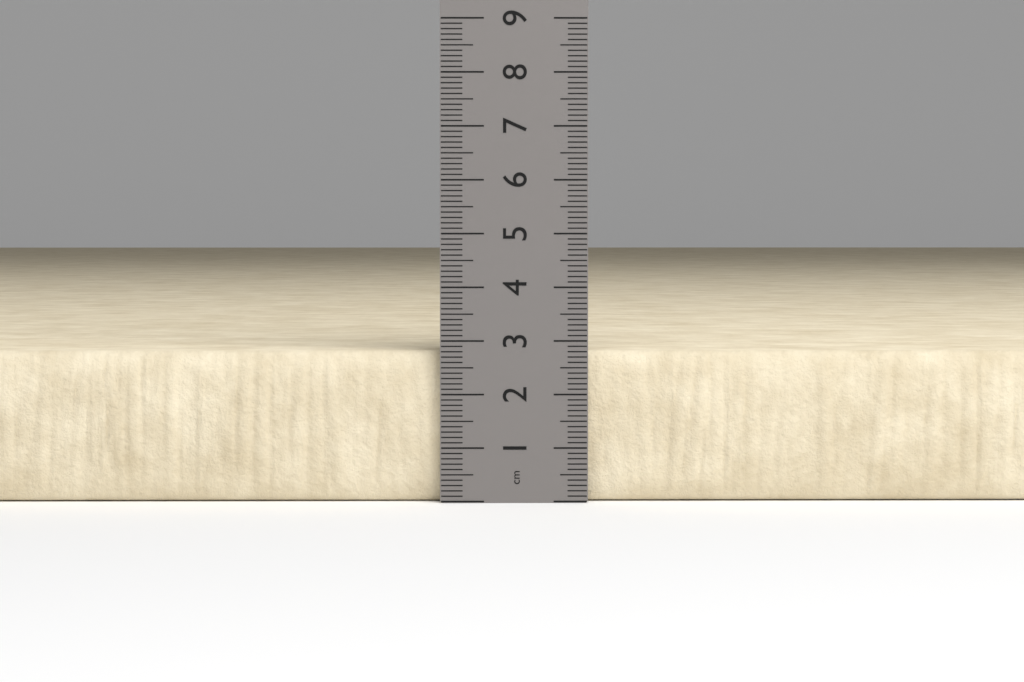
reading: 2.8 cm
